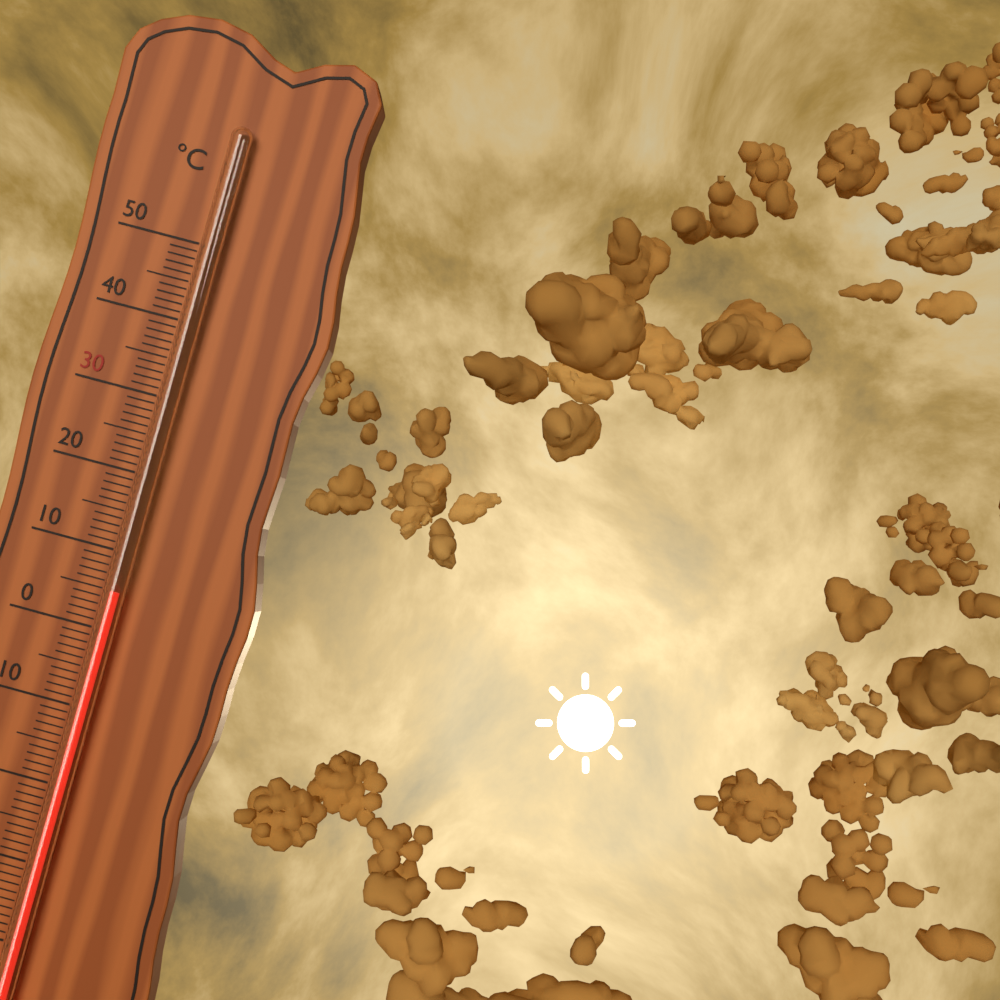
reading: 5 °C
